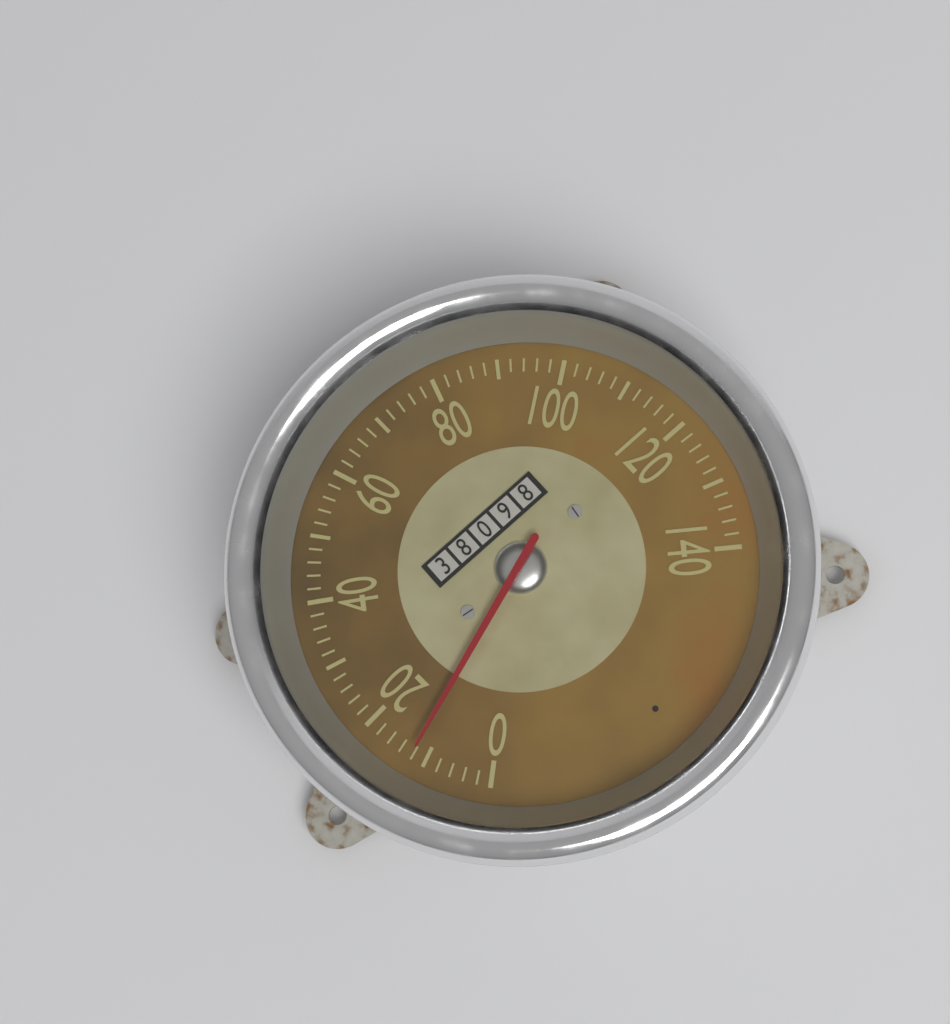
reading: 12 (no unit)
